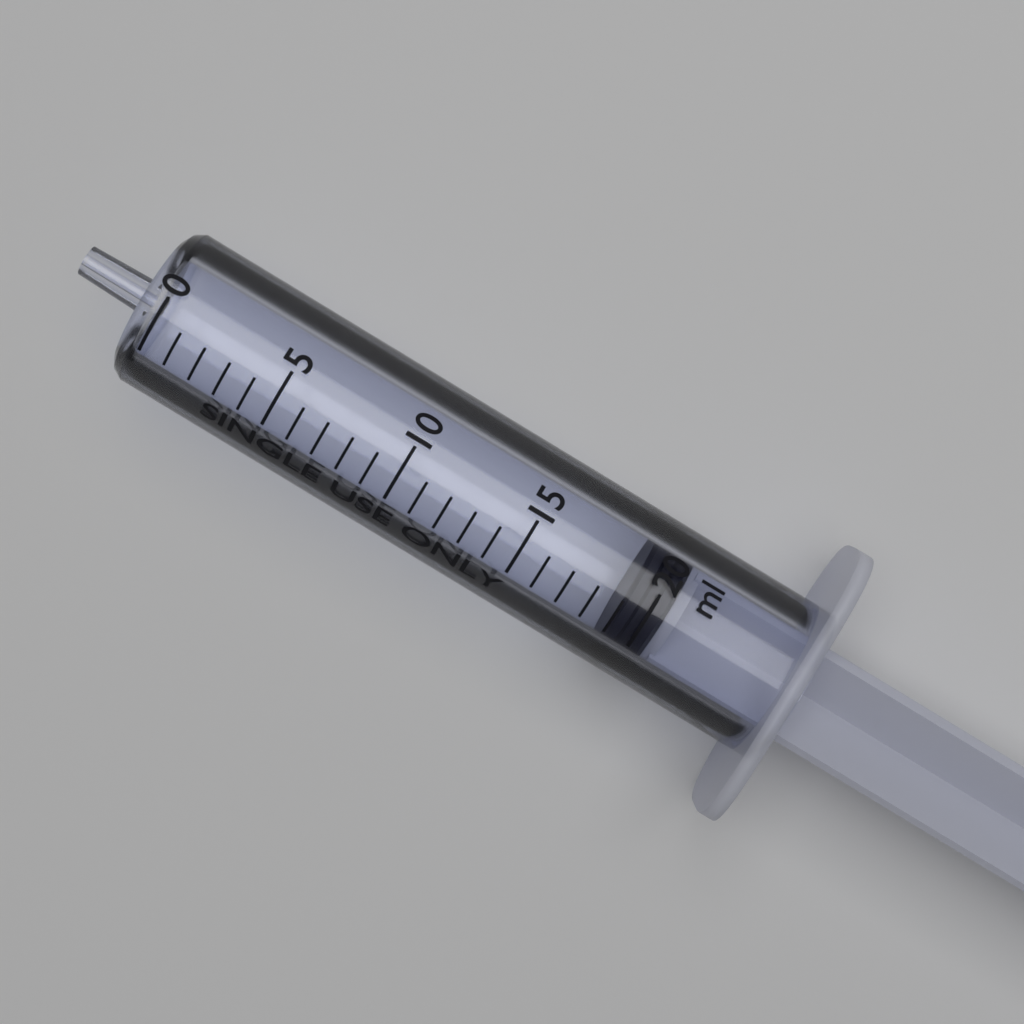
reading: 19 ml
